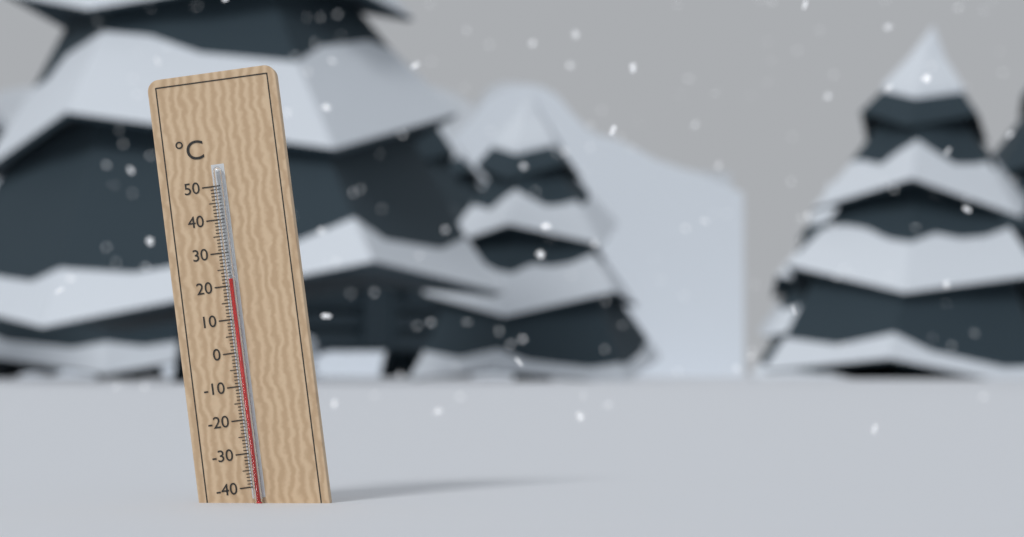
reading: 22 °C
